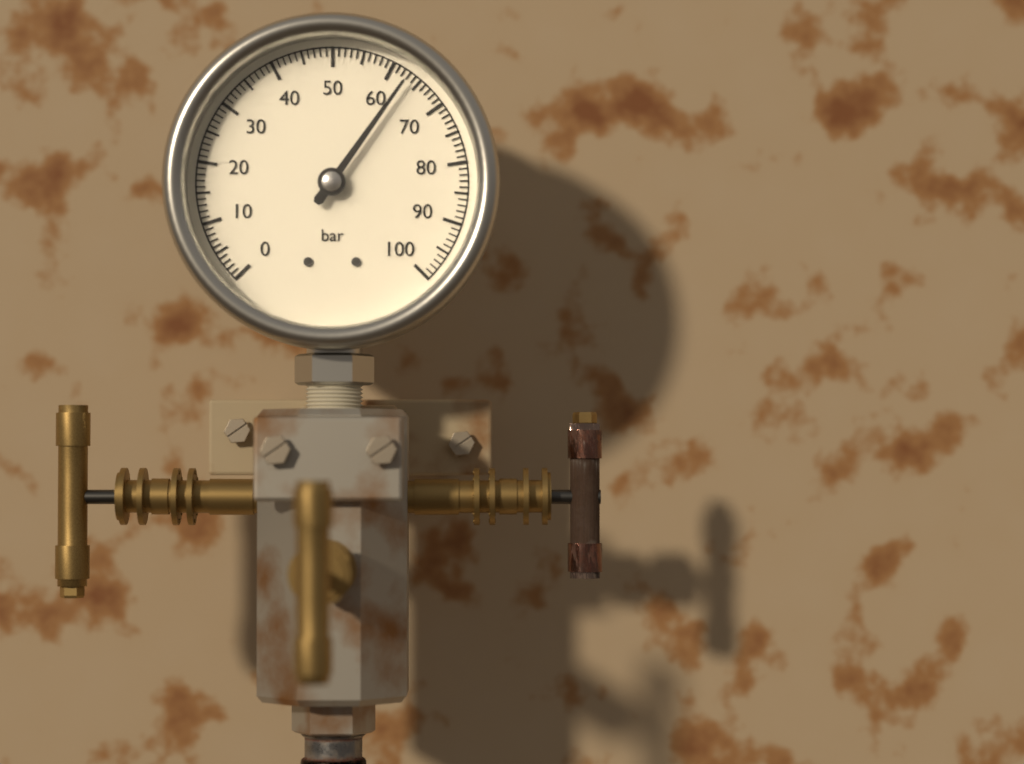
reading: 63 bar
